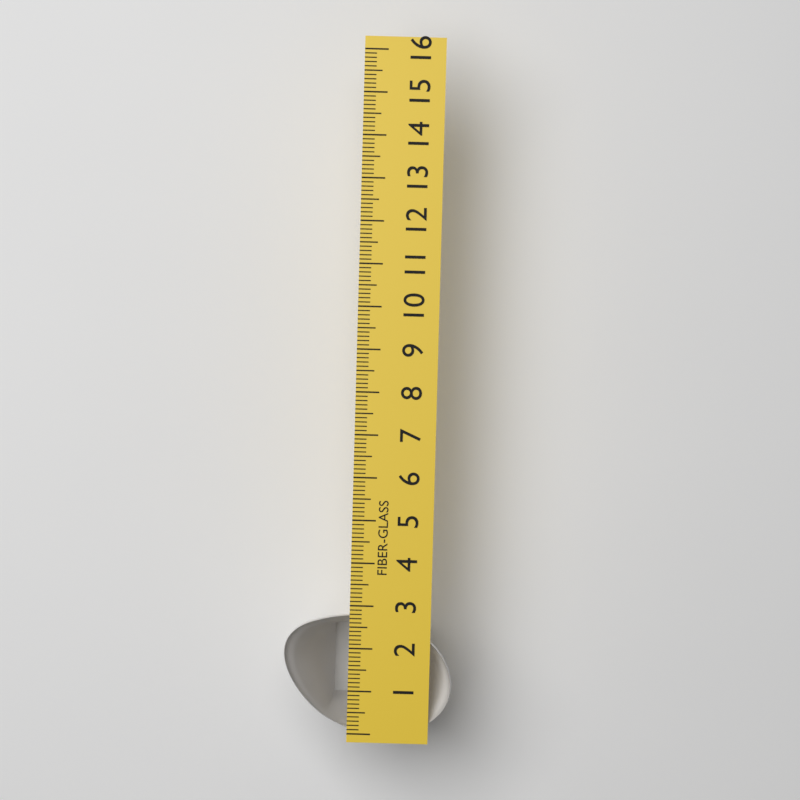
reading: 2.8 (no unit)
